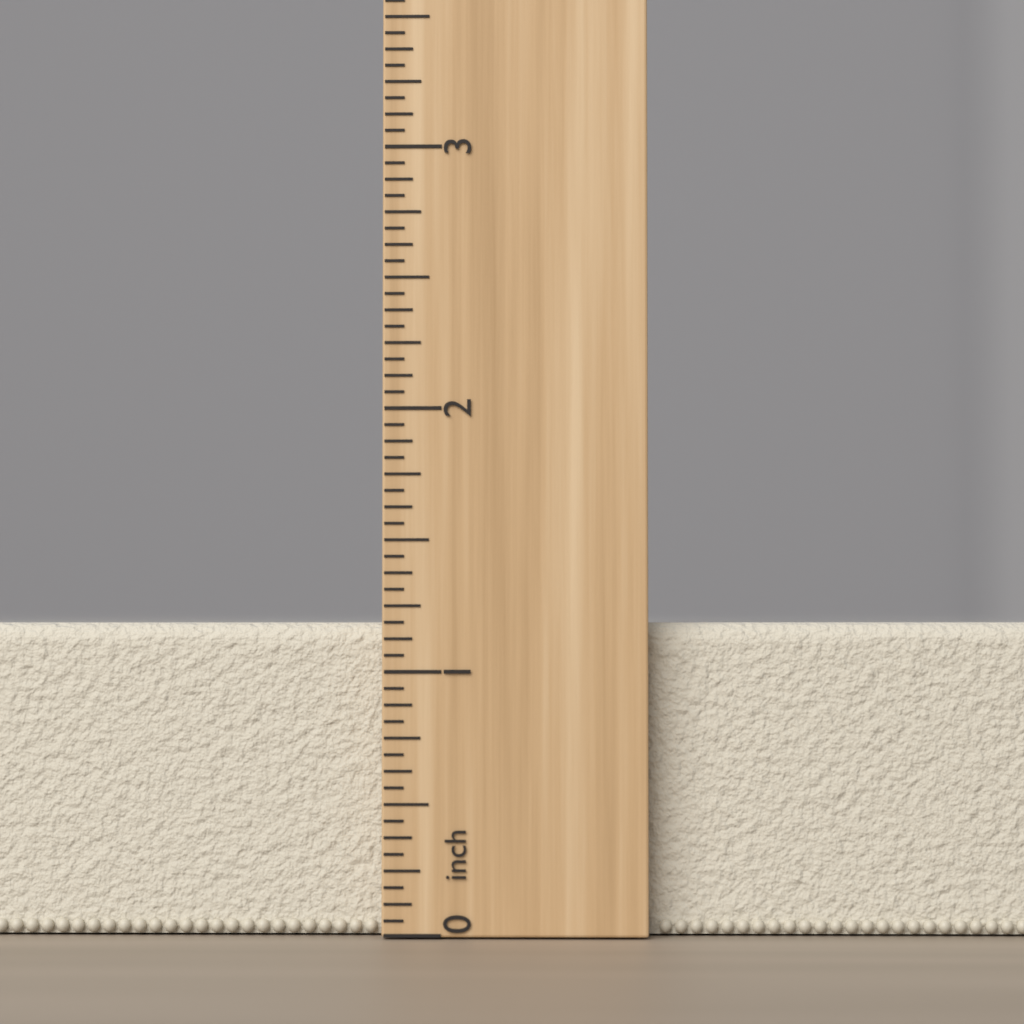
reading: 1.1875 inch
